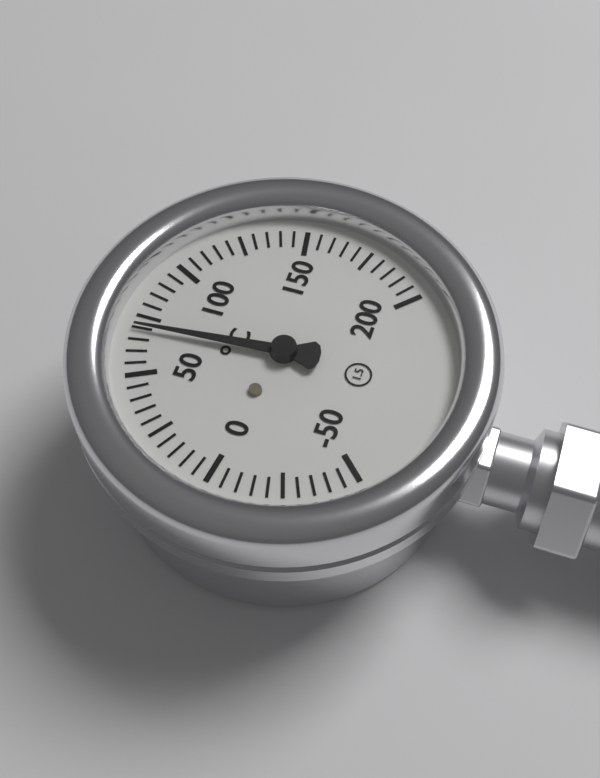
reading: 70 °C
